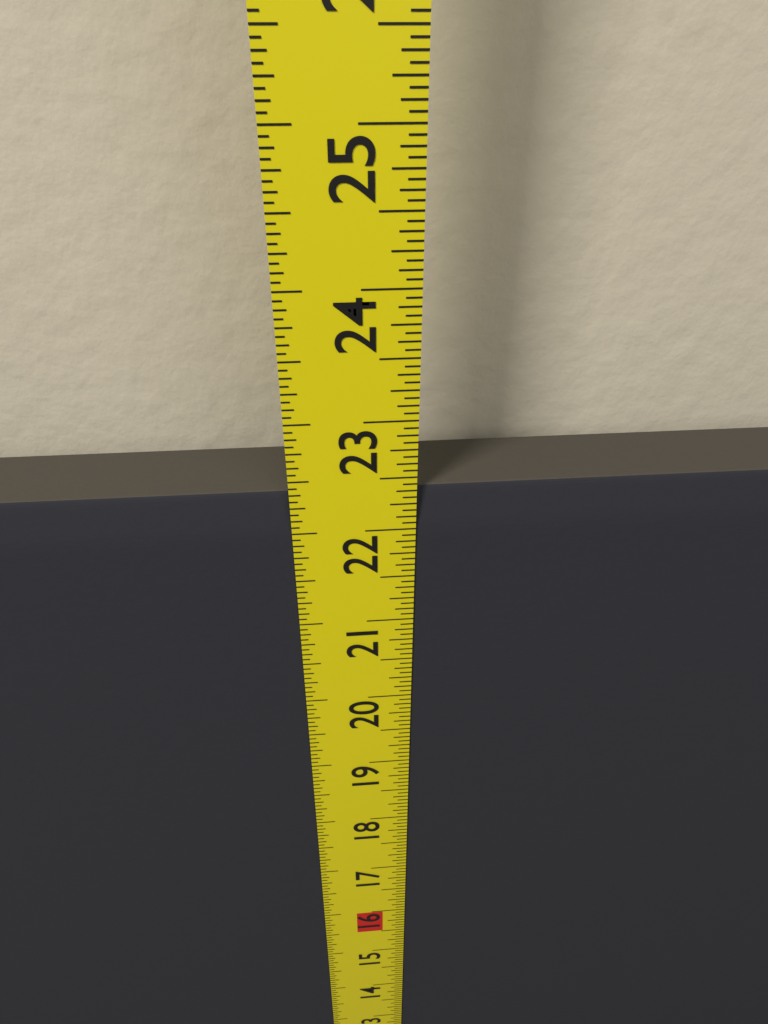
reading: 22.3750 in
